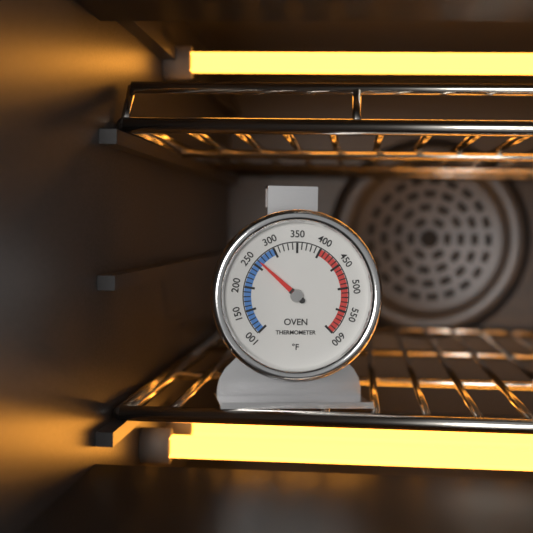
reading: 260 °F
